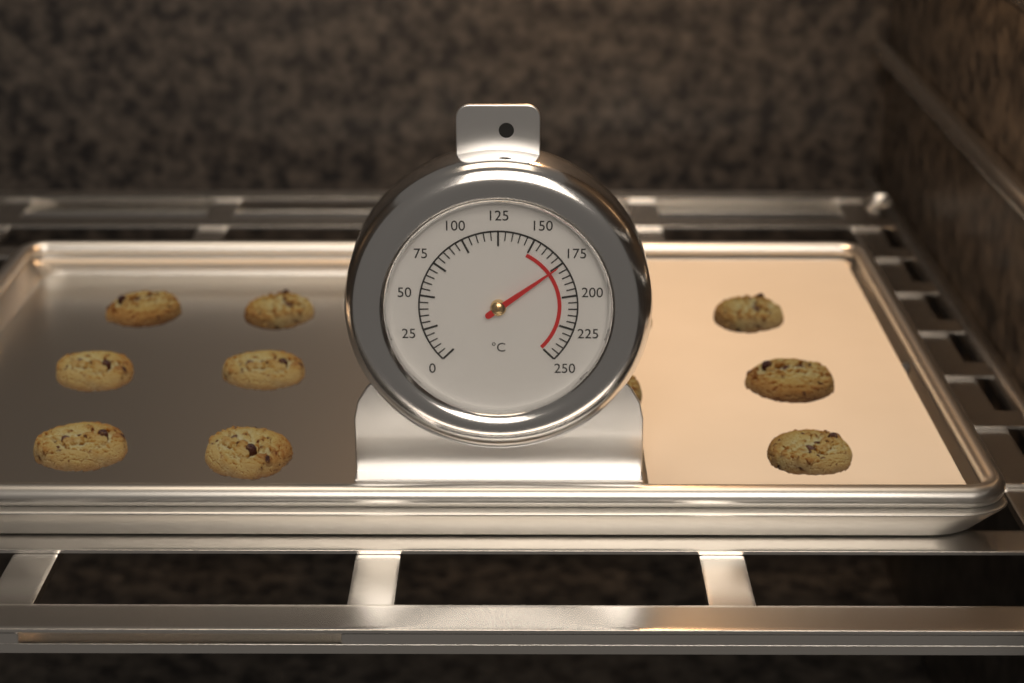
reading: 175 °C
